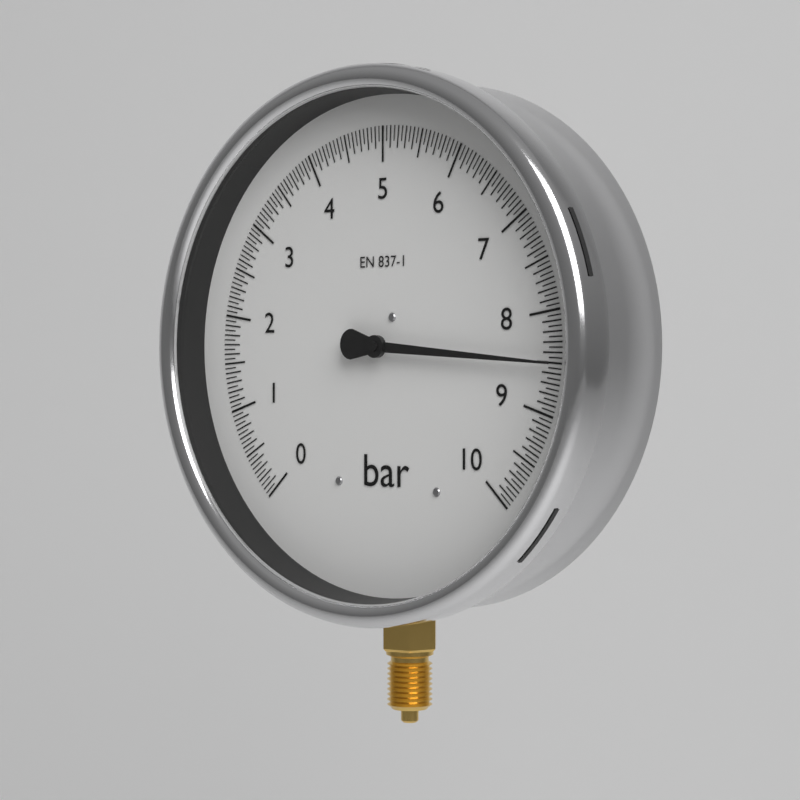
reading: 8.50 bar
